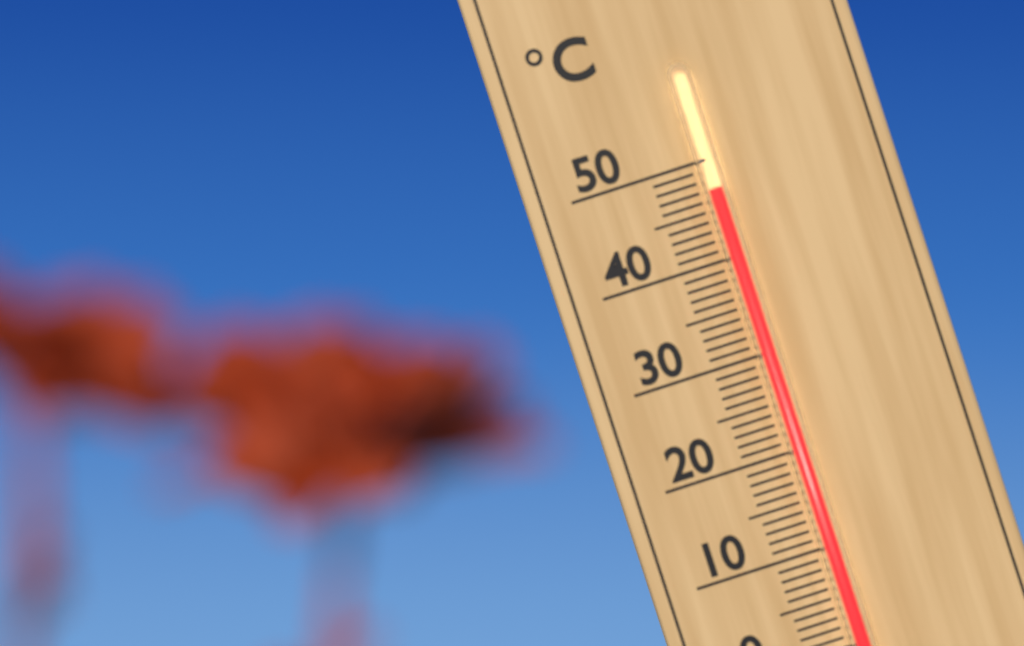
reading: 47 °C
